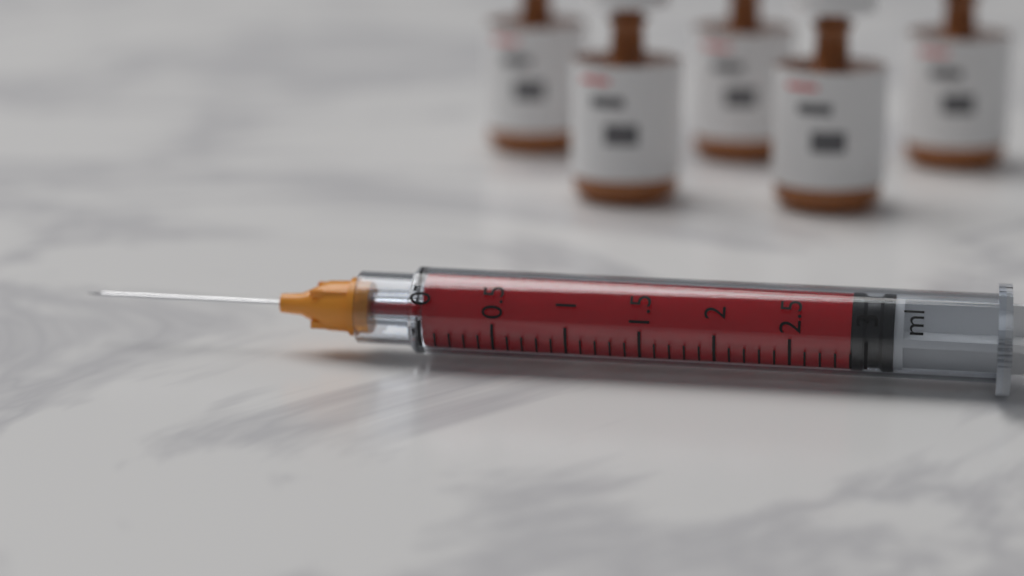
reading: 2.9 ml
